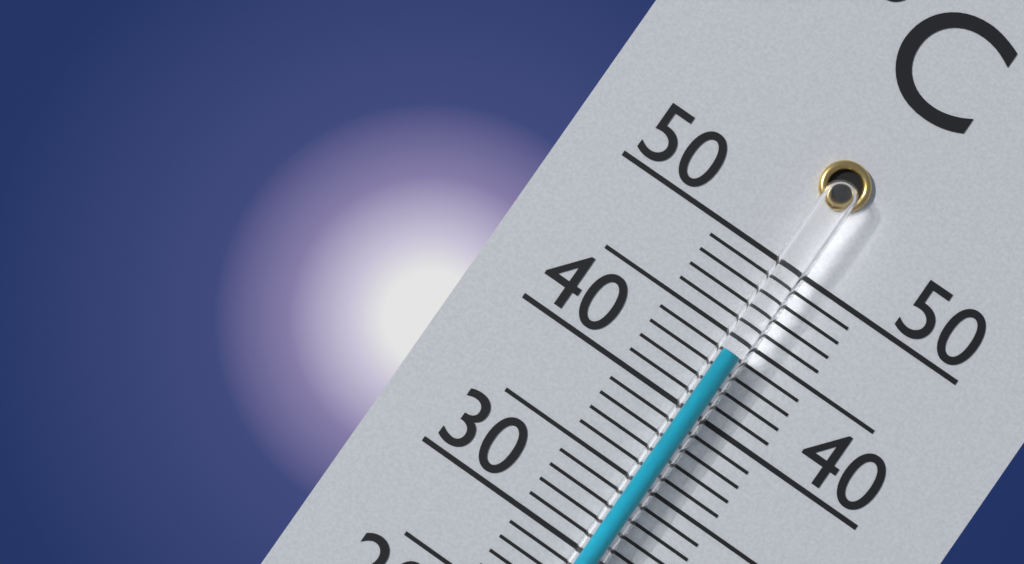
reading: 44 °C
